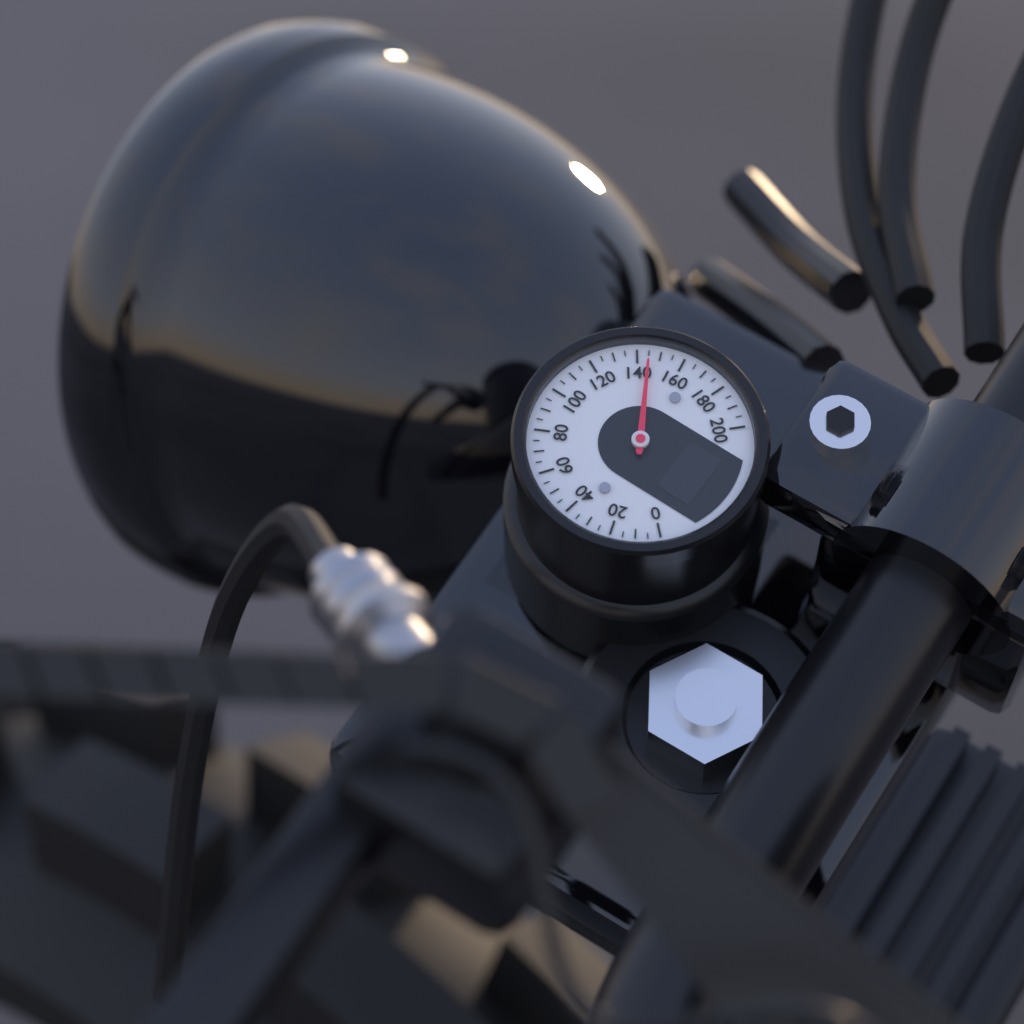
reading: 145 (no unit)
